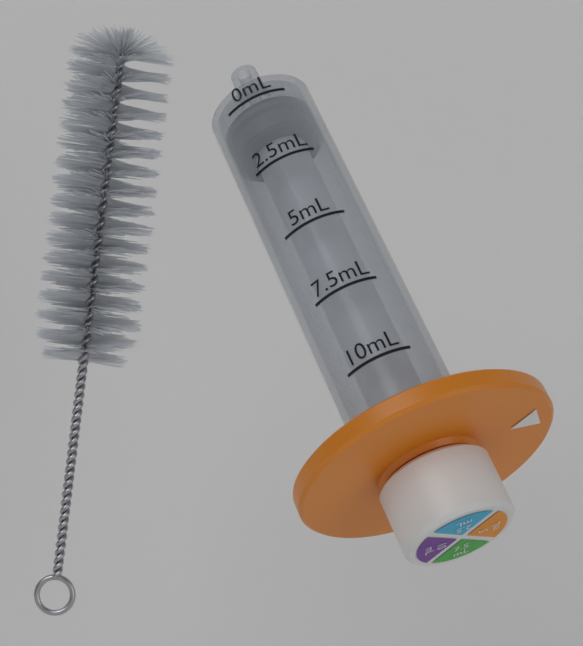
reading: 0.0 mL
